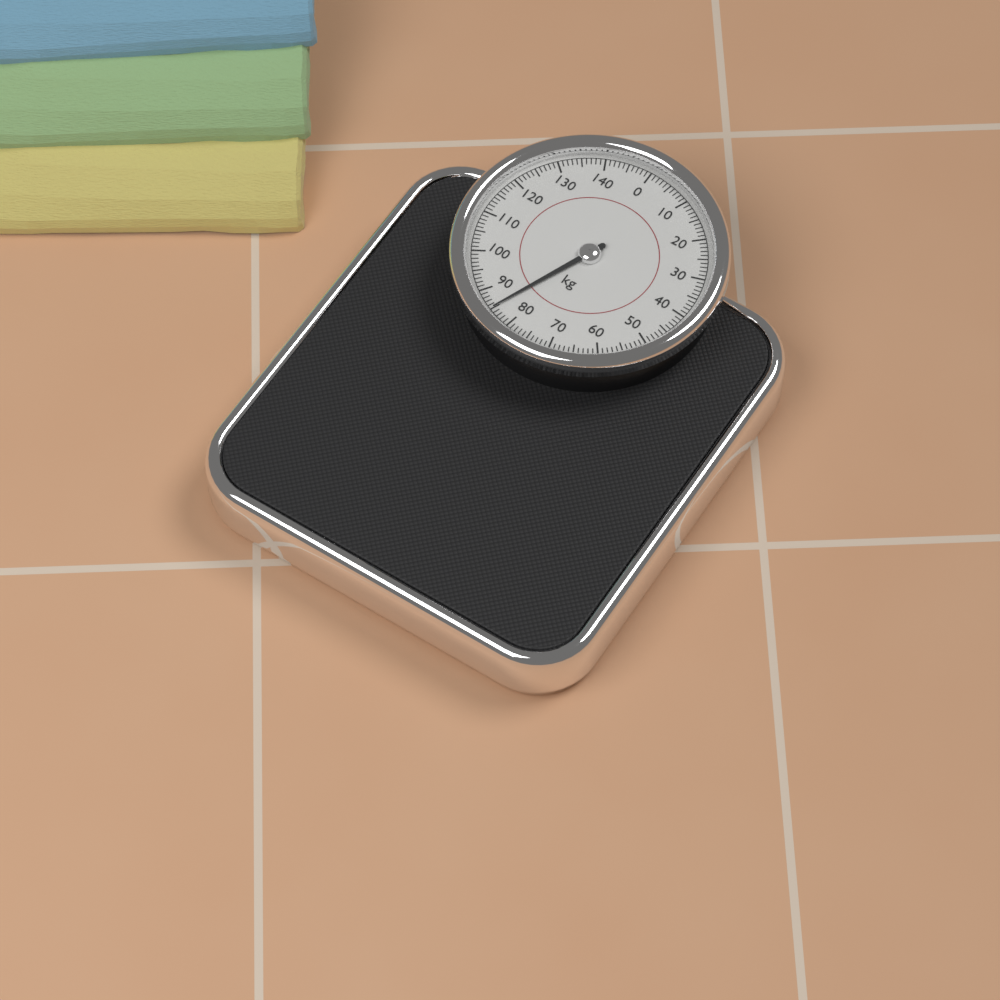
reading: 85 kg
